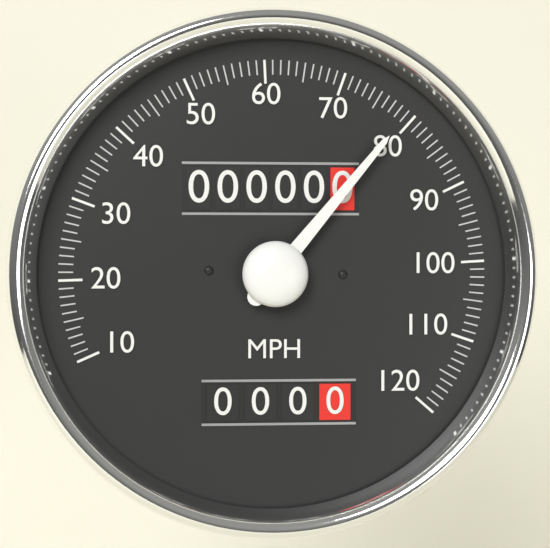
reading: 79 MPH
